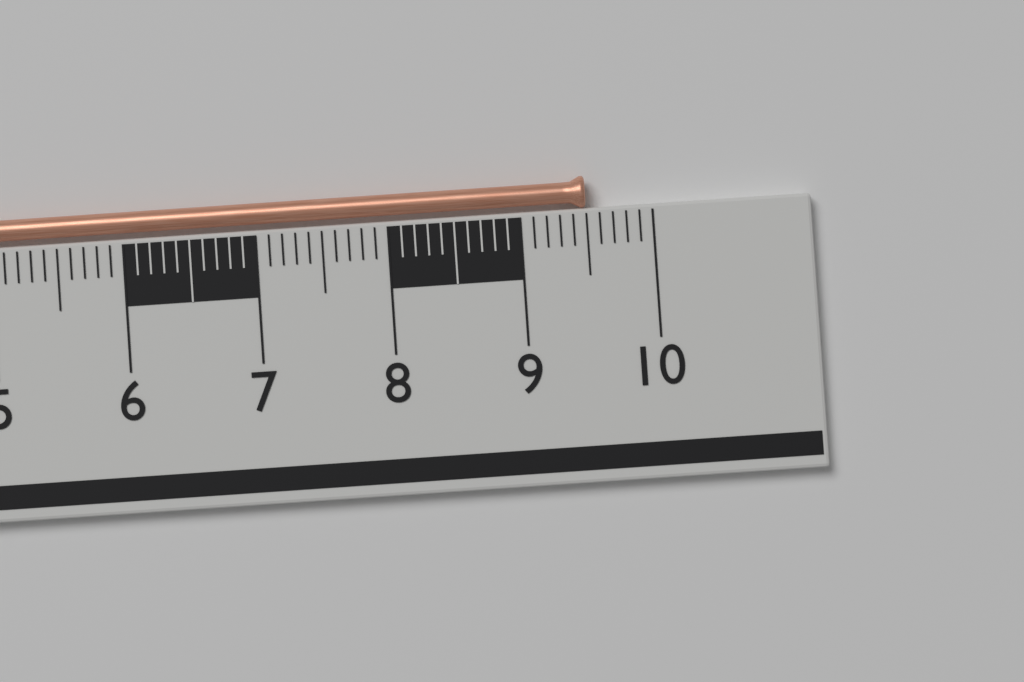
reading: 9.5 cm
